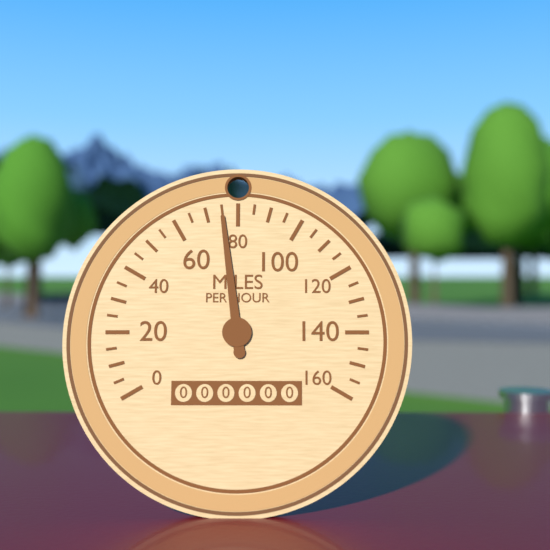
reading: 75 mph
